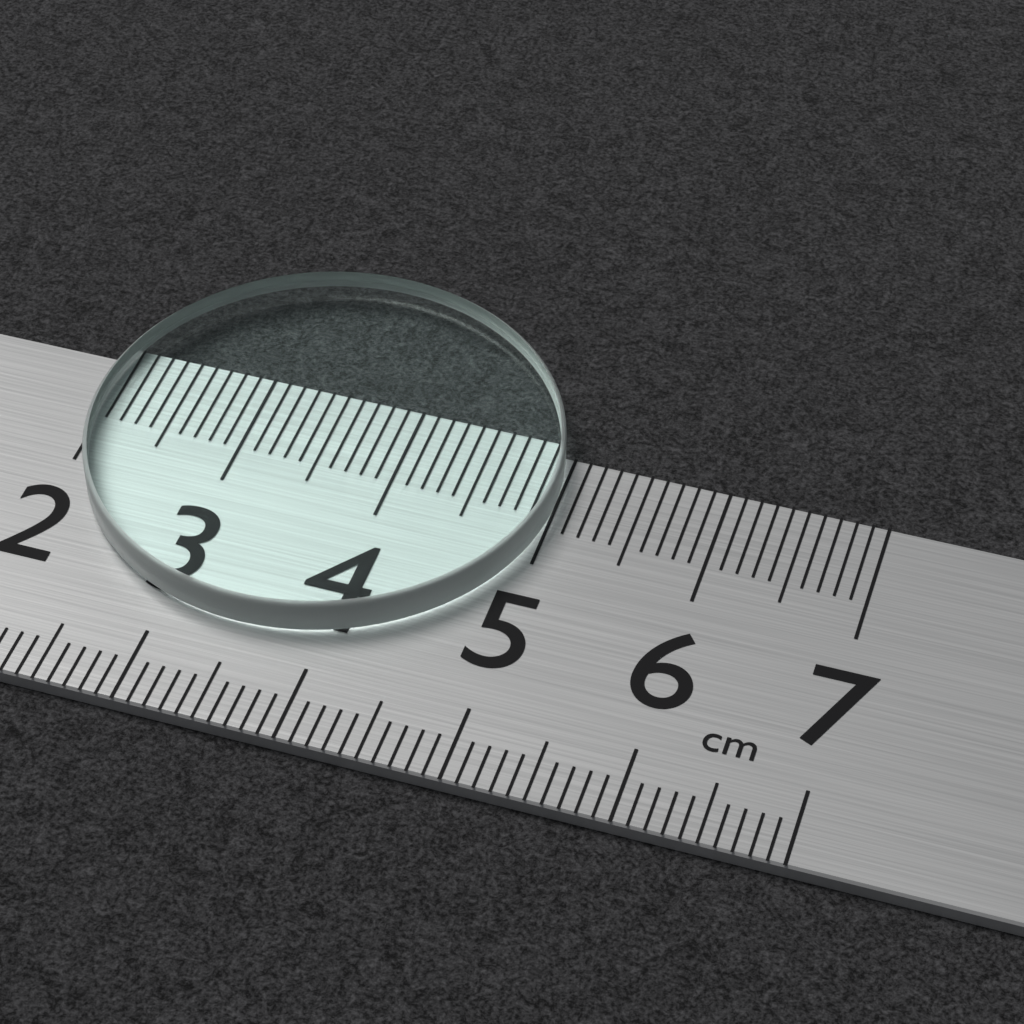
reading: 5.0 cm
